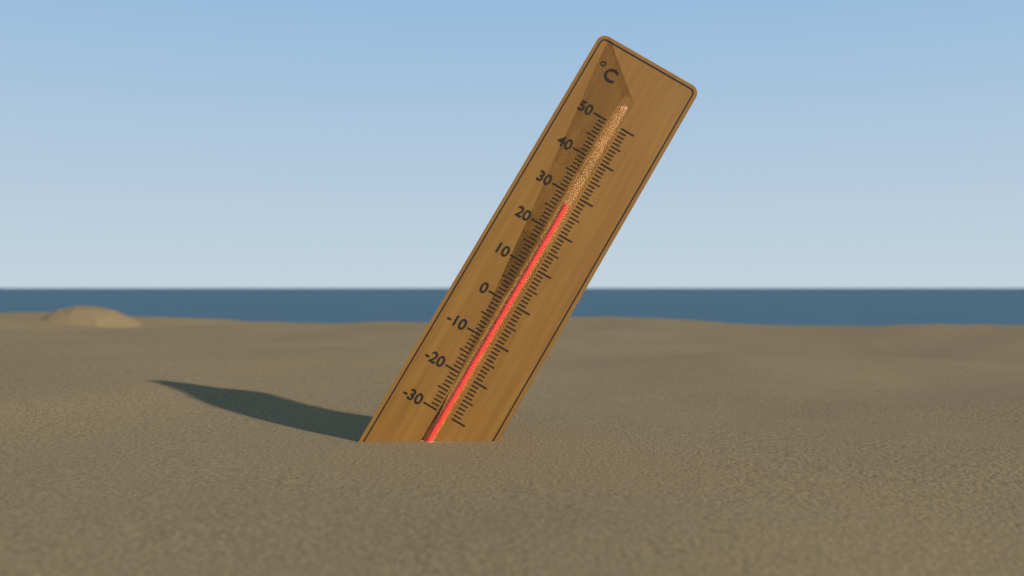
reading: 27 °C
